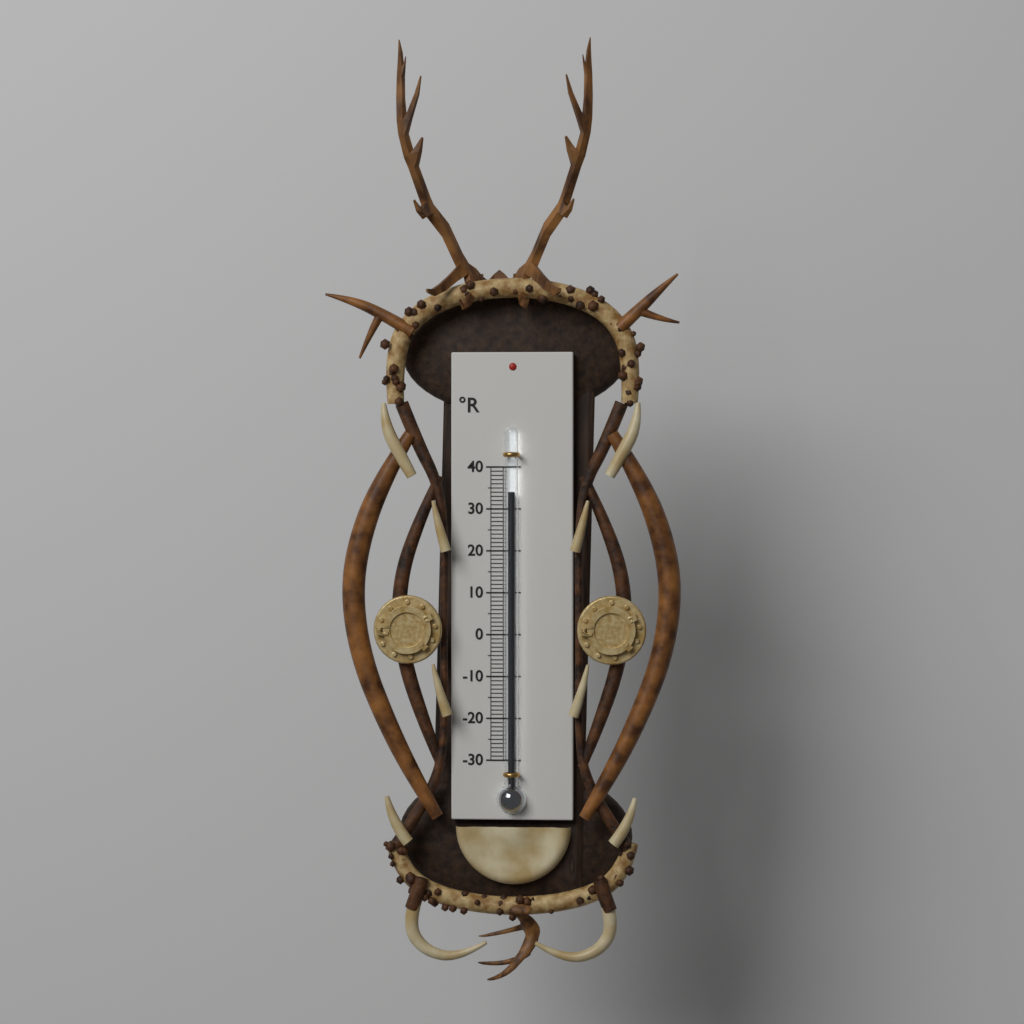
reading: 34 °R
